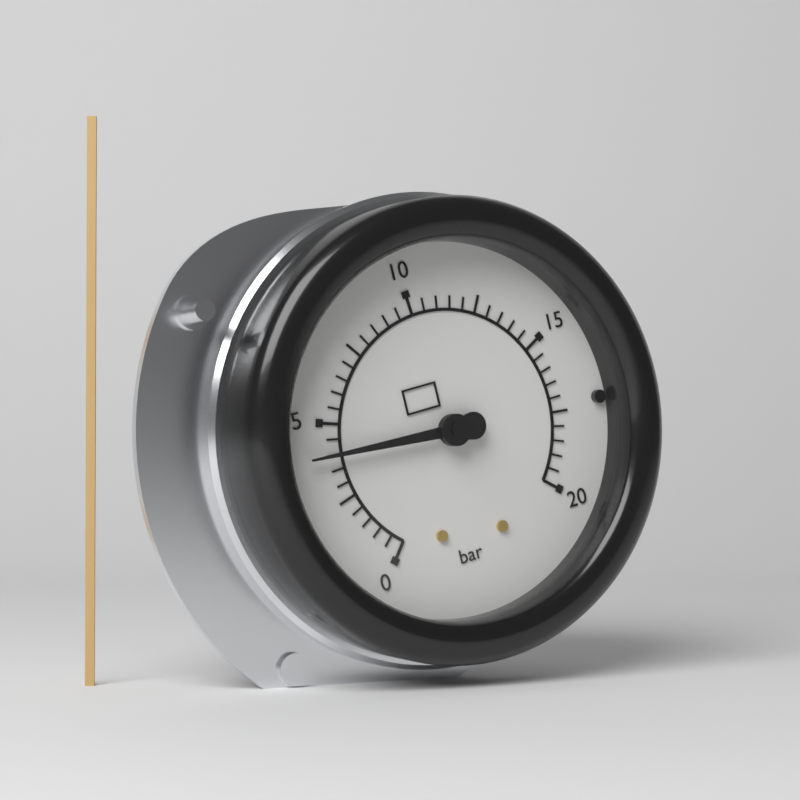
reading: 4.0 bar
